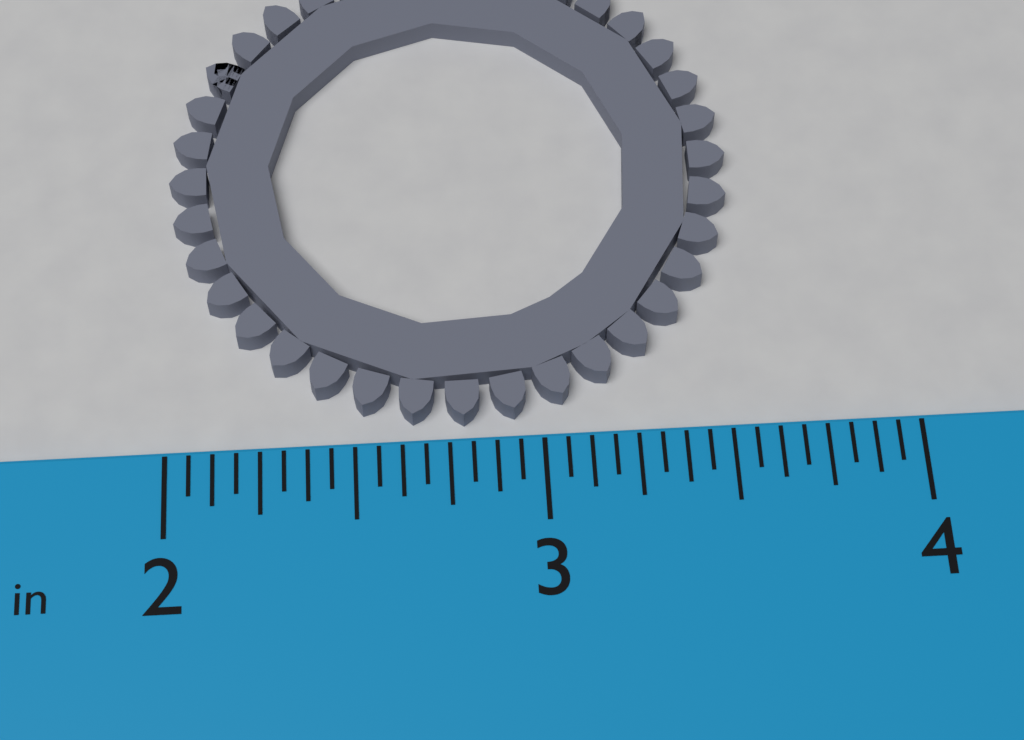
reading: 3.5625 in
